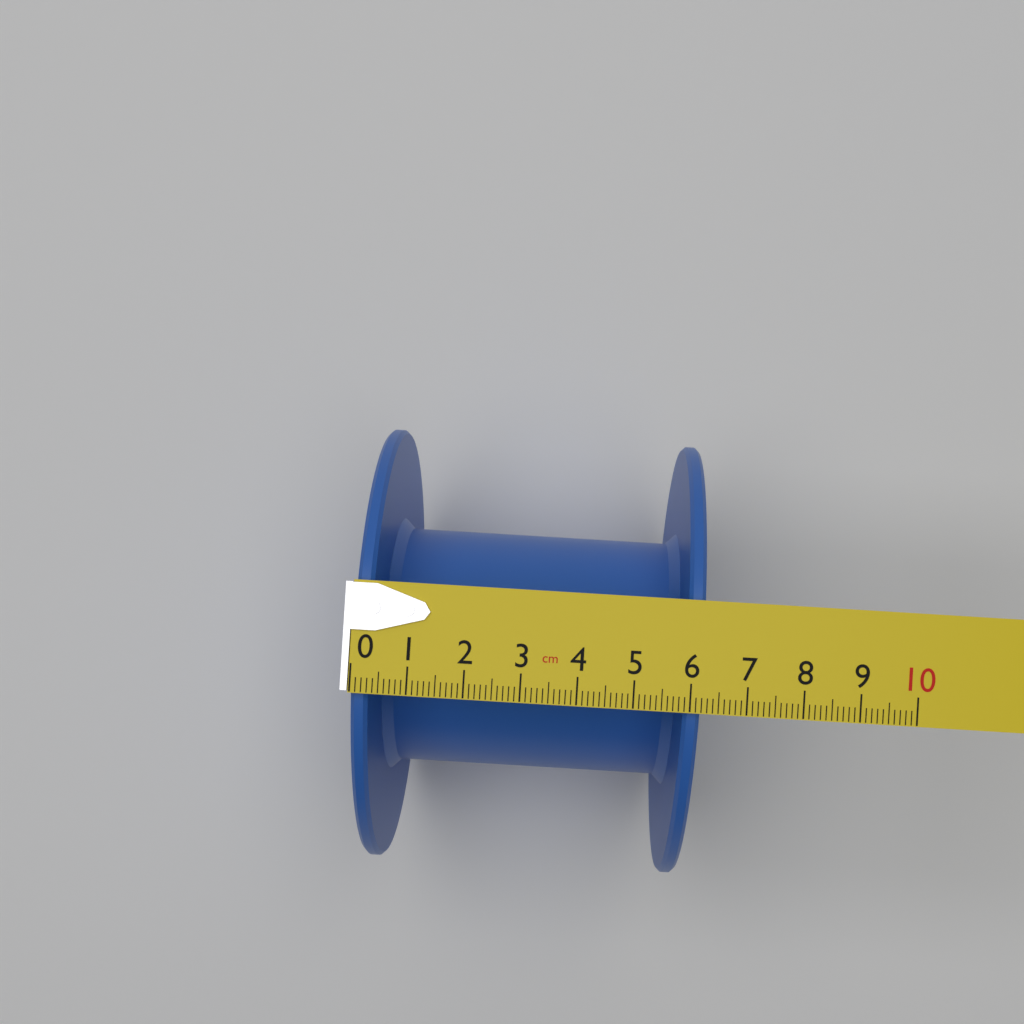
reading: 6.2 cm
